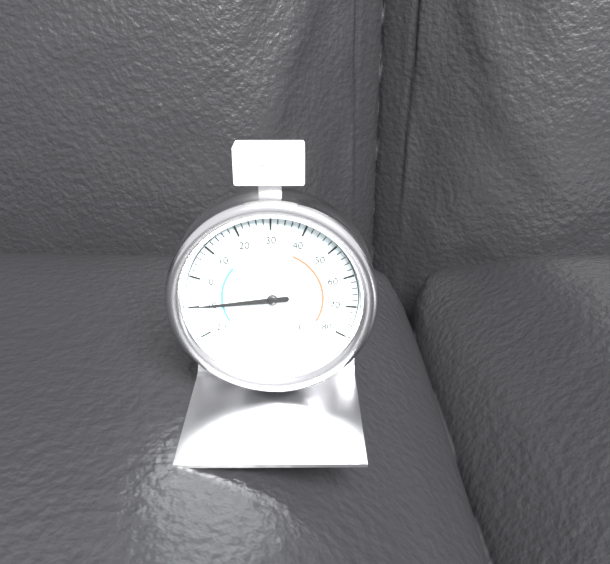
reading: -10 °F
